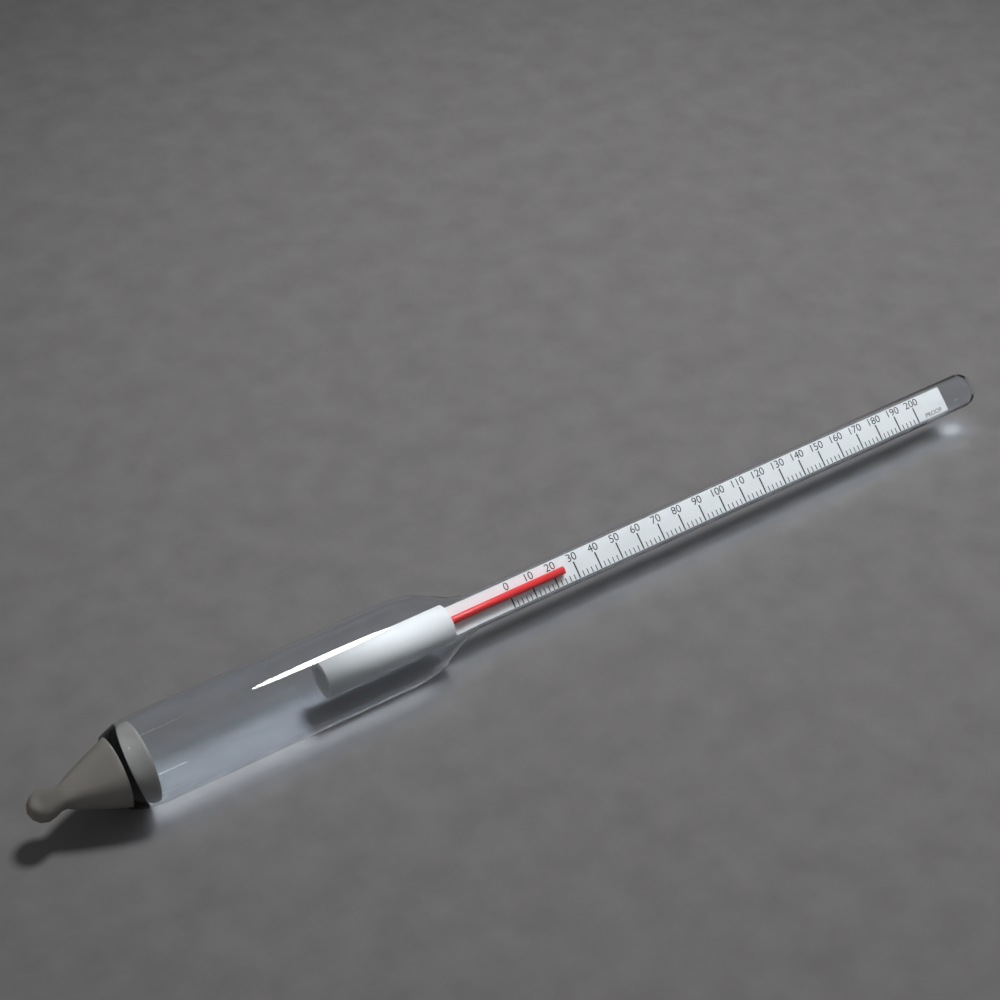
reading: 24 proof
